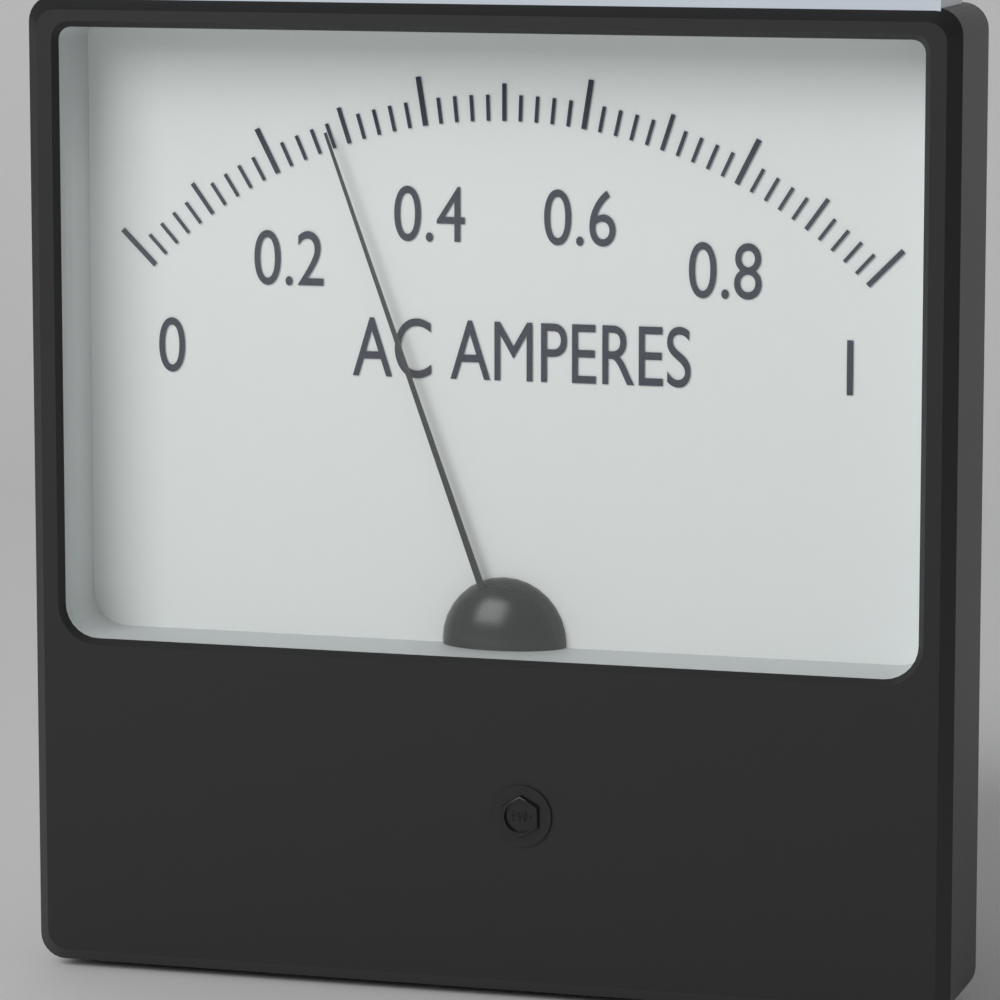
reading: 0.28 A
